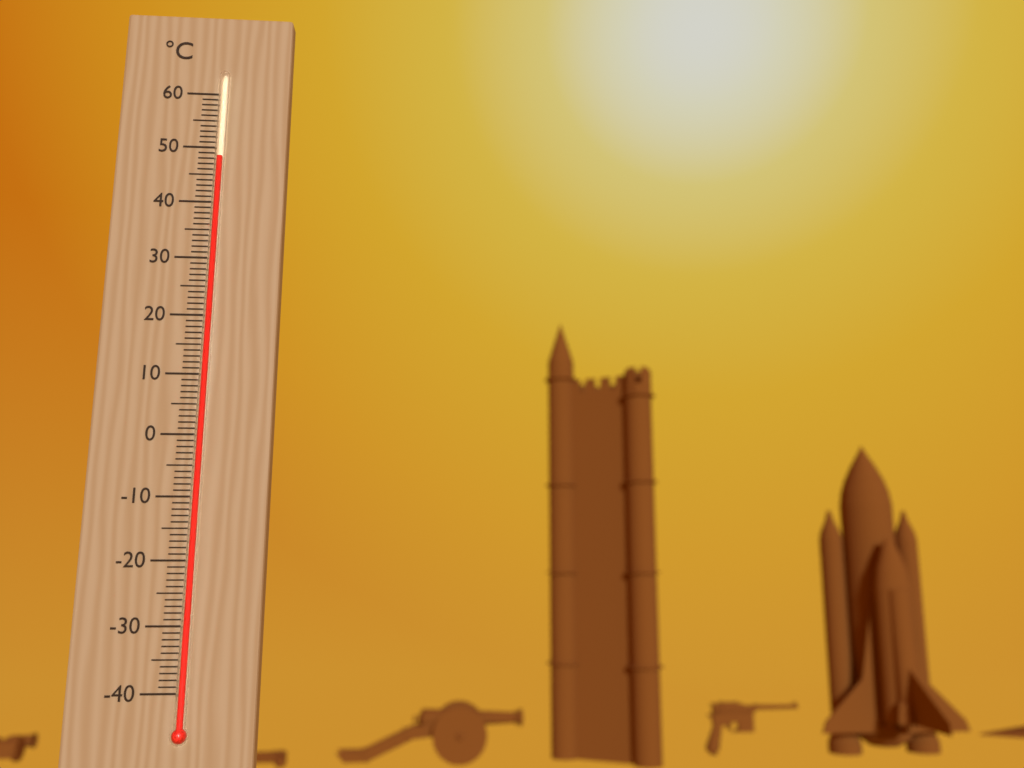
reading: 48 °C
